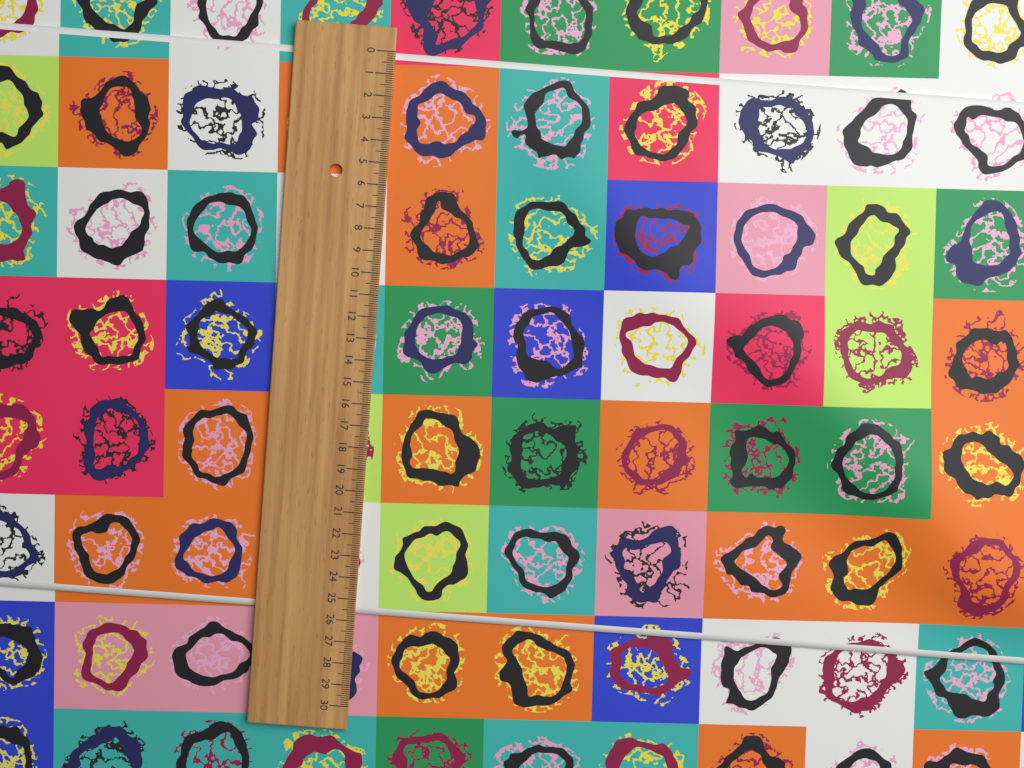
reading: 25.7 (no unit)
